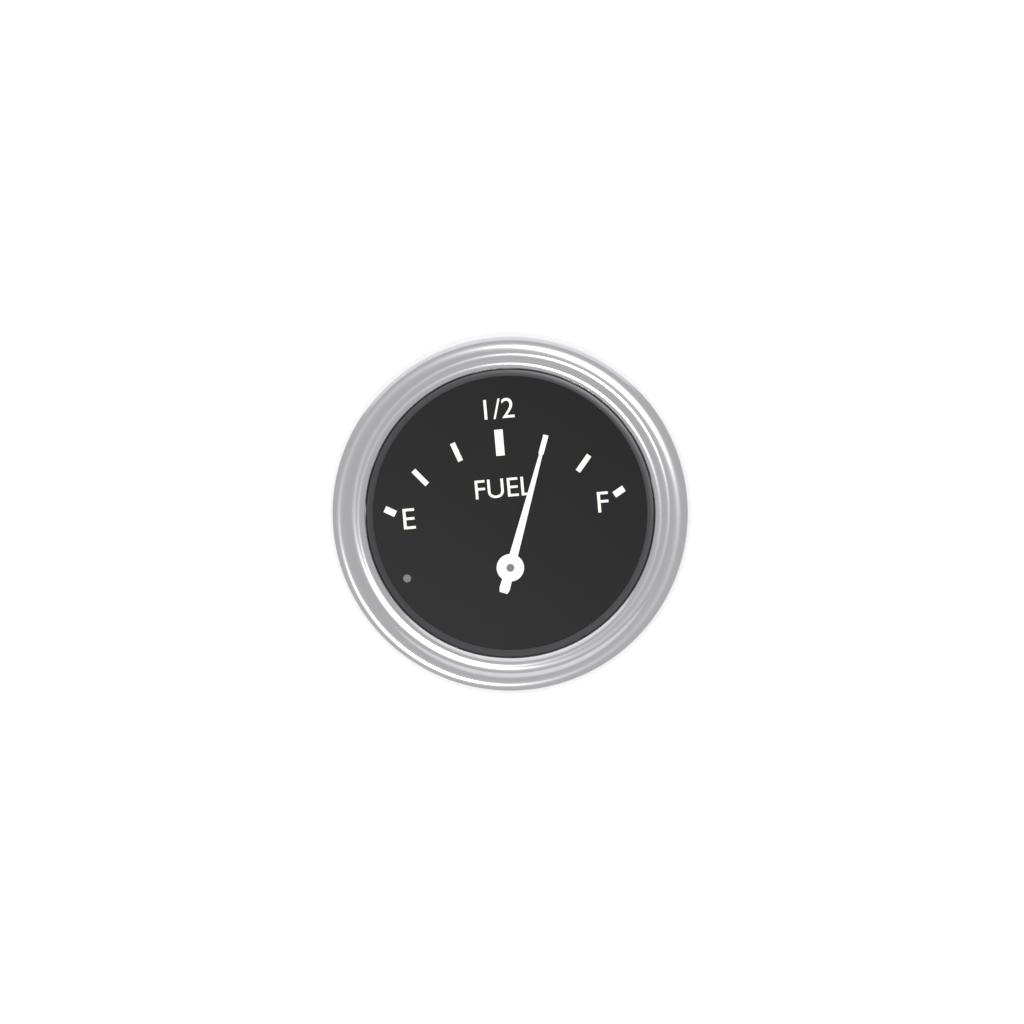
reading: 0.666668 (no unit)
